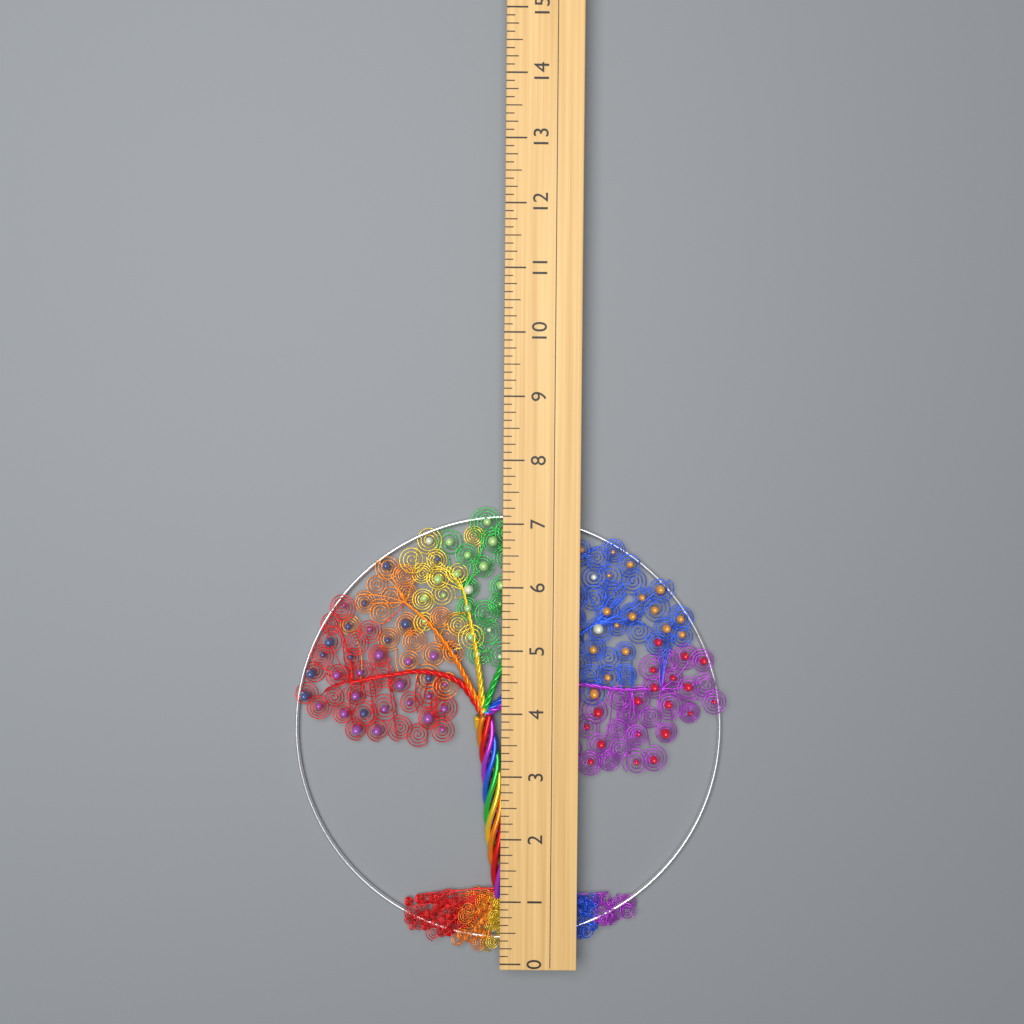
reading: 7.250 (no unit)
